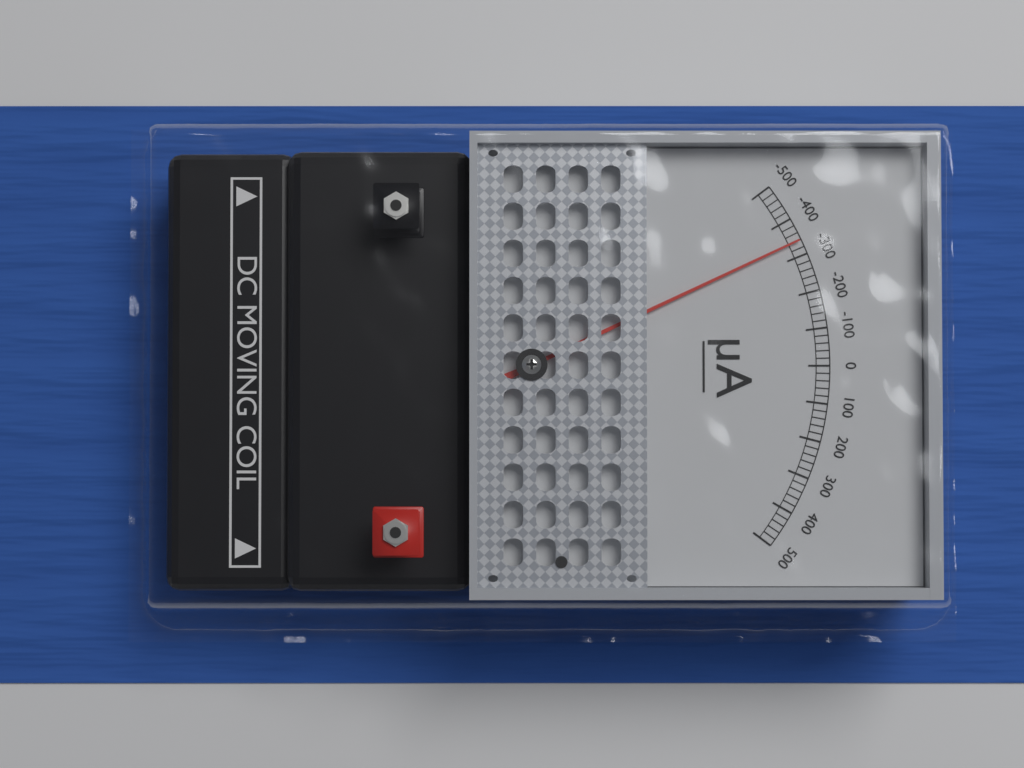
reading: -340 µA
